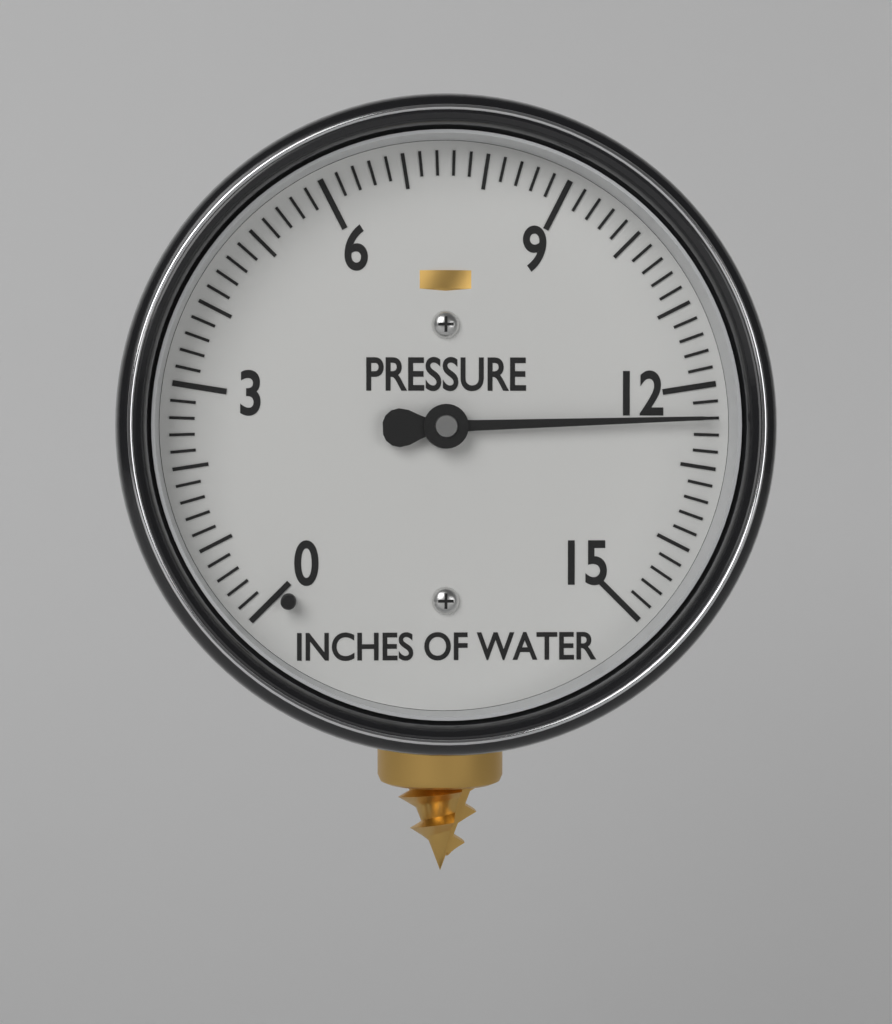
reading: 12.4 inches of water
